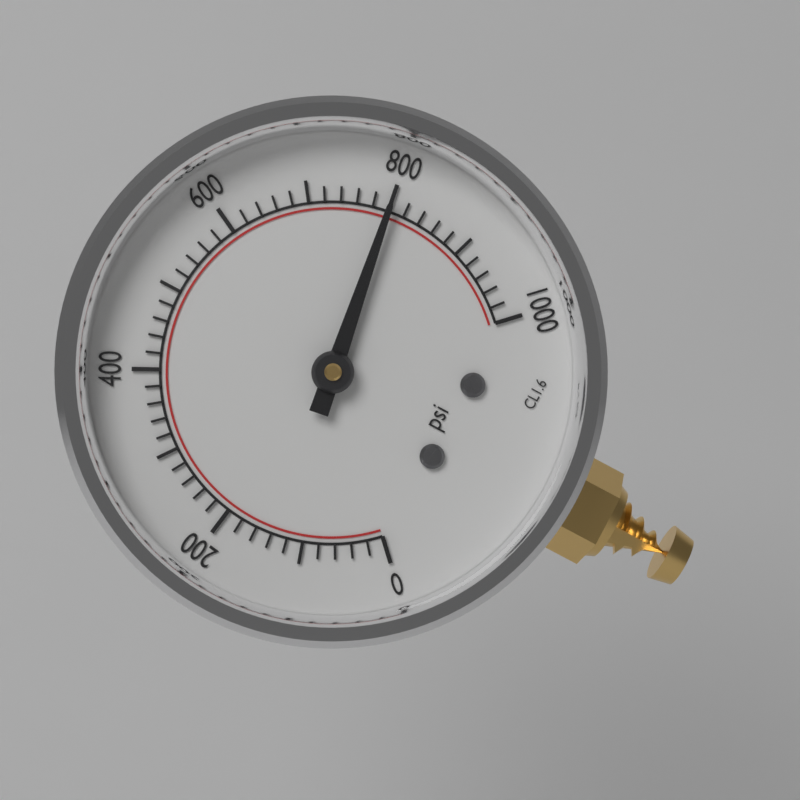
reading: 800 psi
